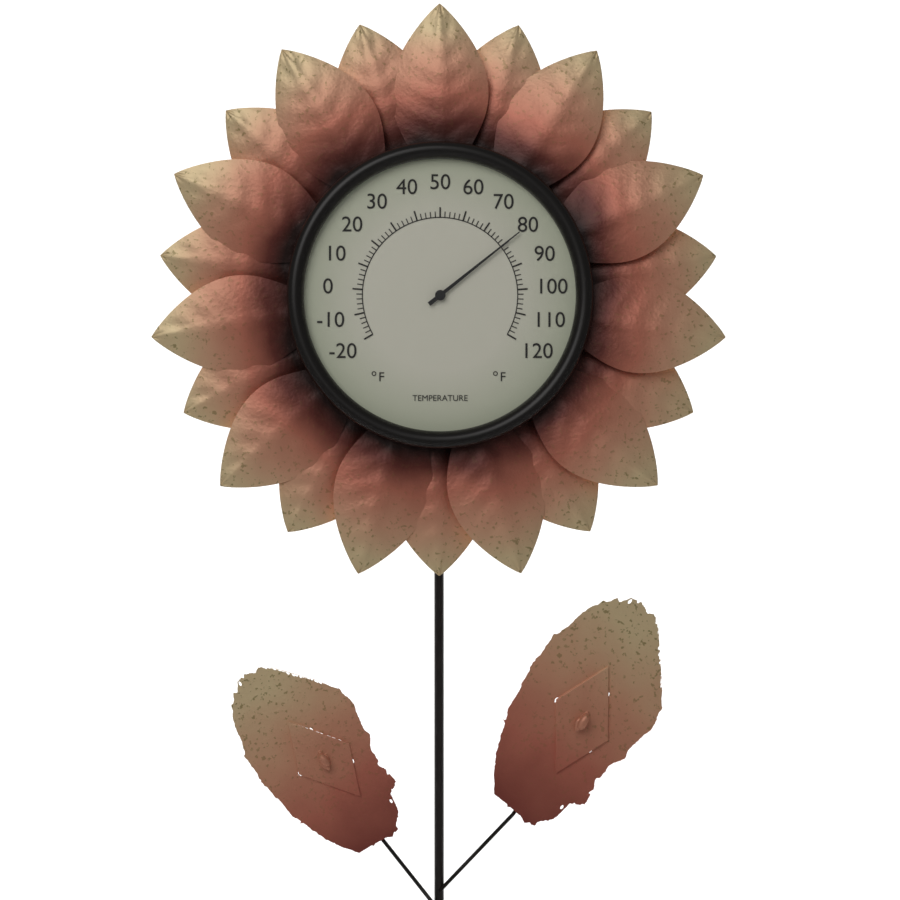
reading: 80 °F
